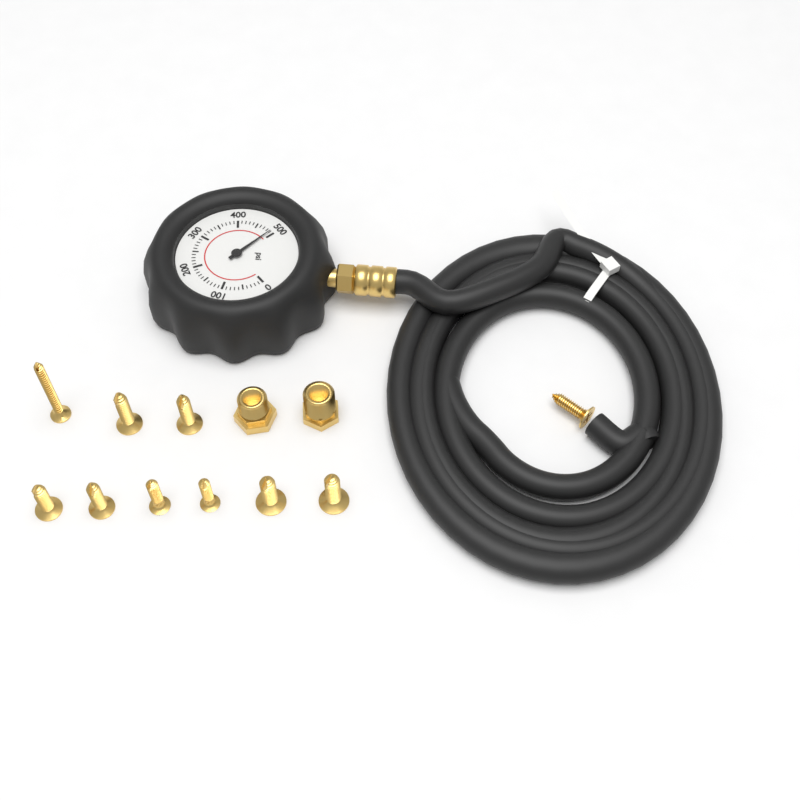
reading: 490 psi
